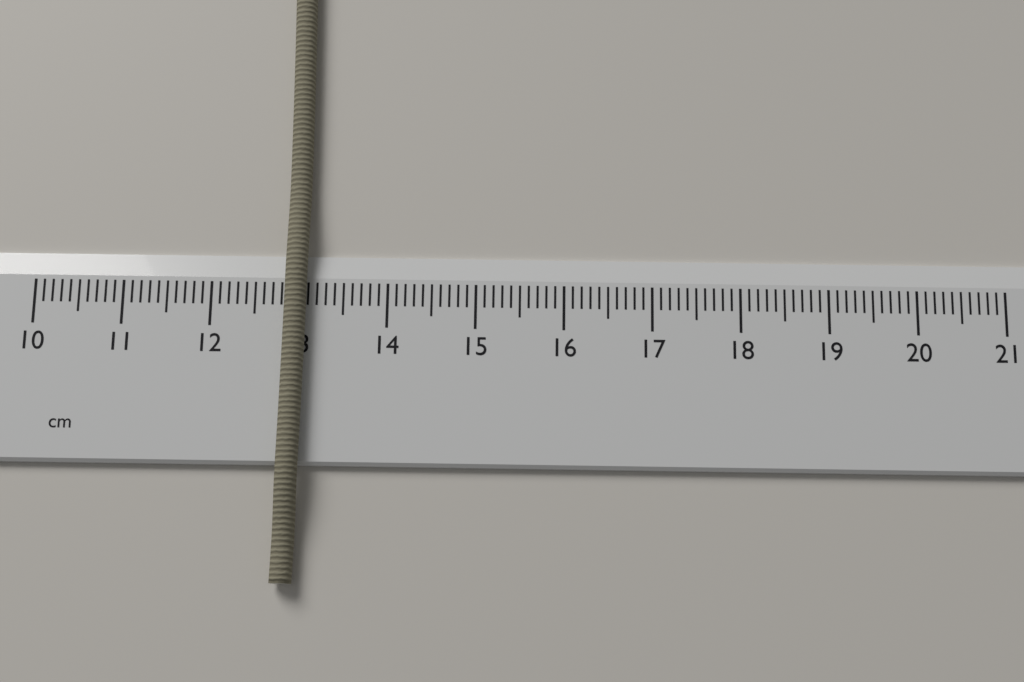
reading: 13.1 cm
